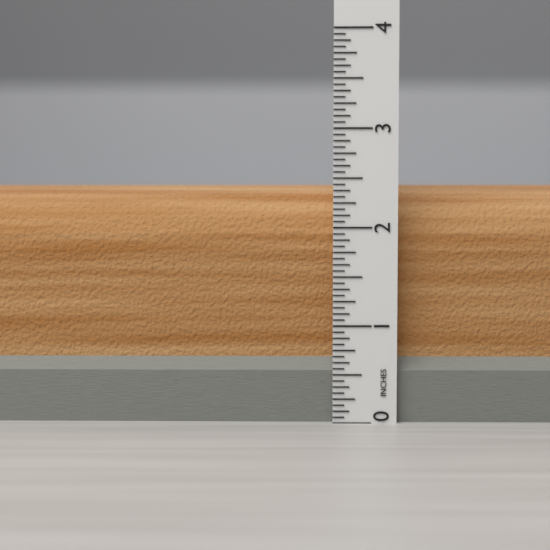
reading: 2.4375 in
